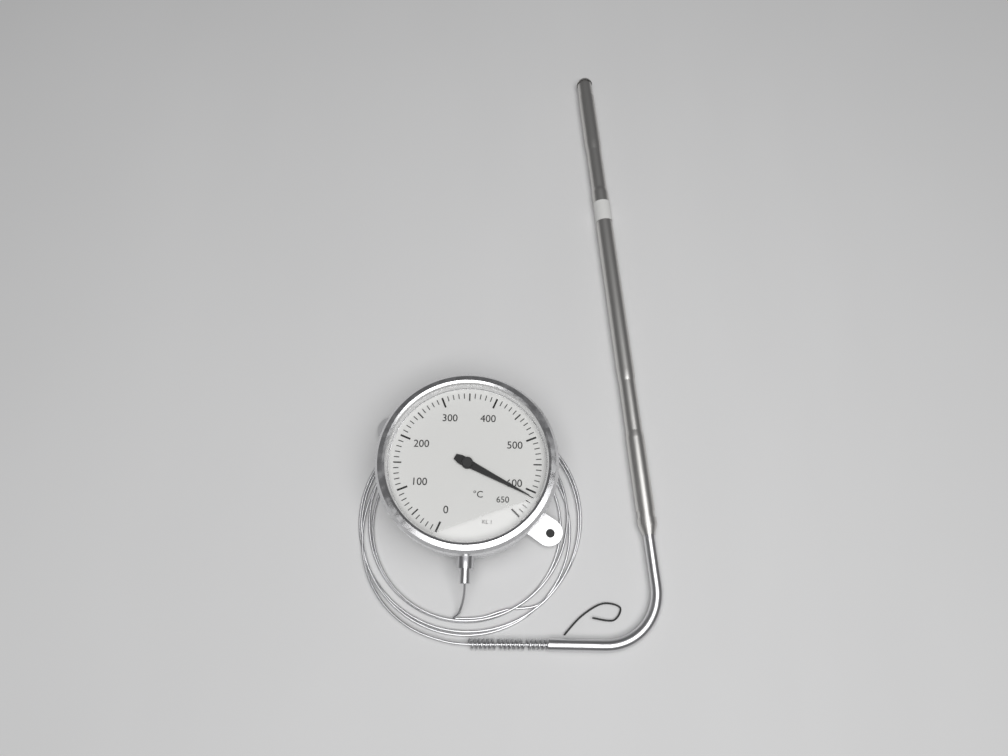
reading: 610 °C
